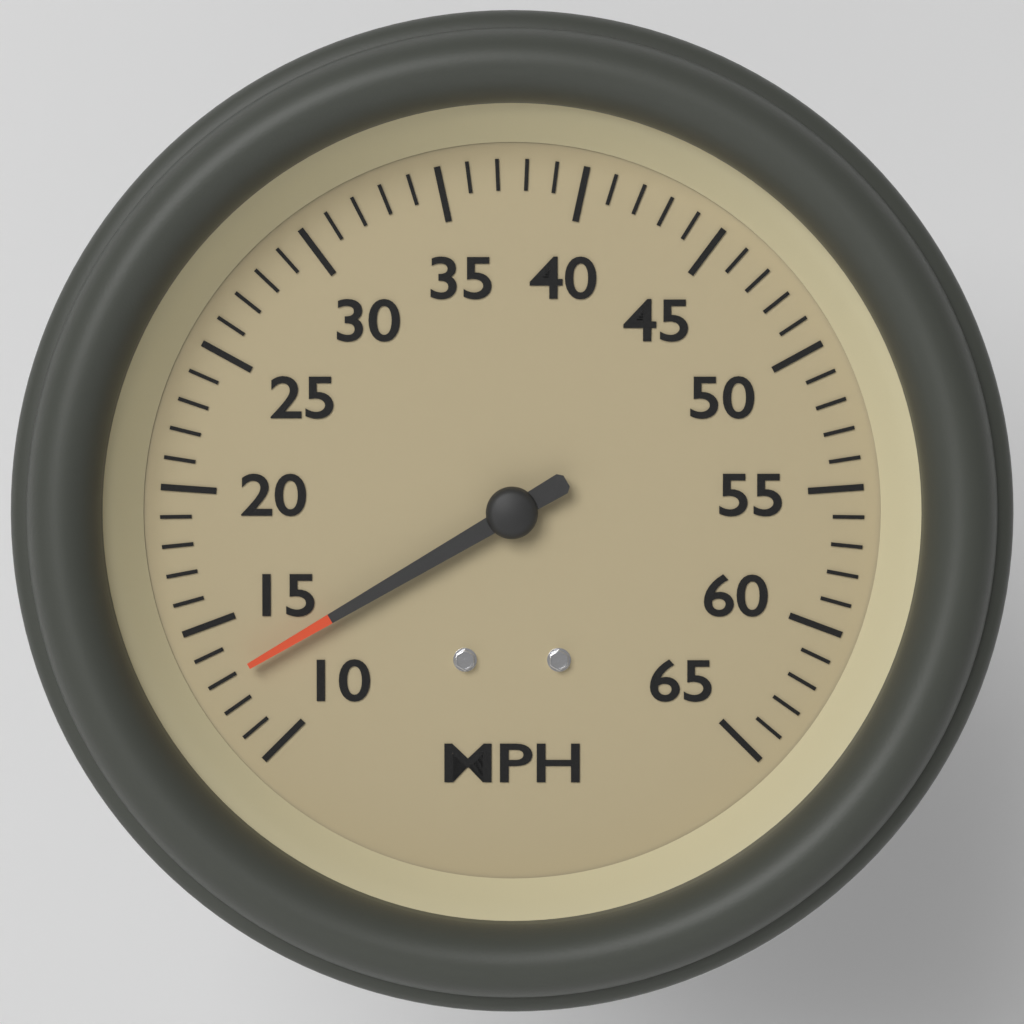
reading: 13 MPH
